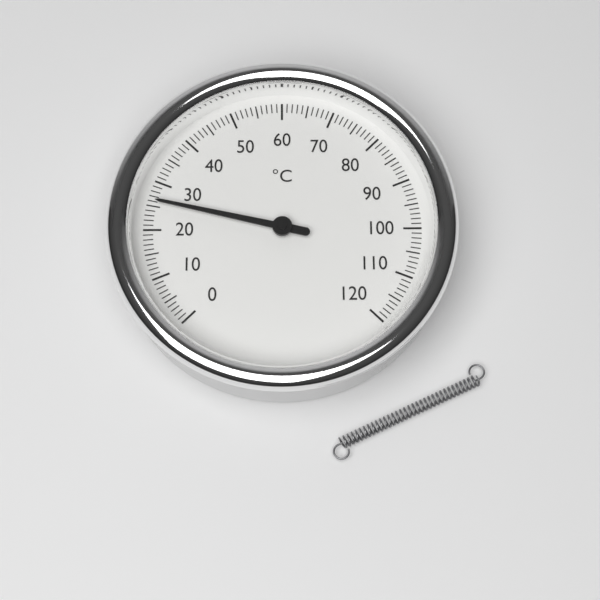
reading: 26 °C
